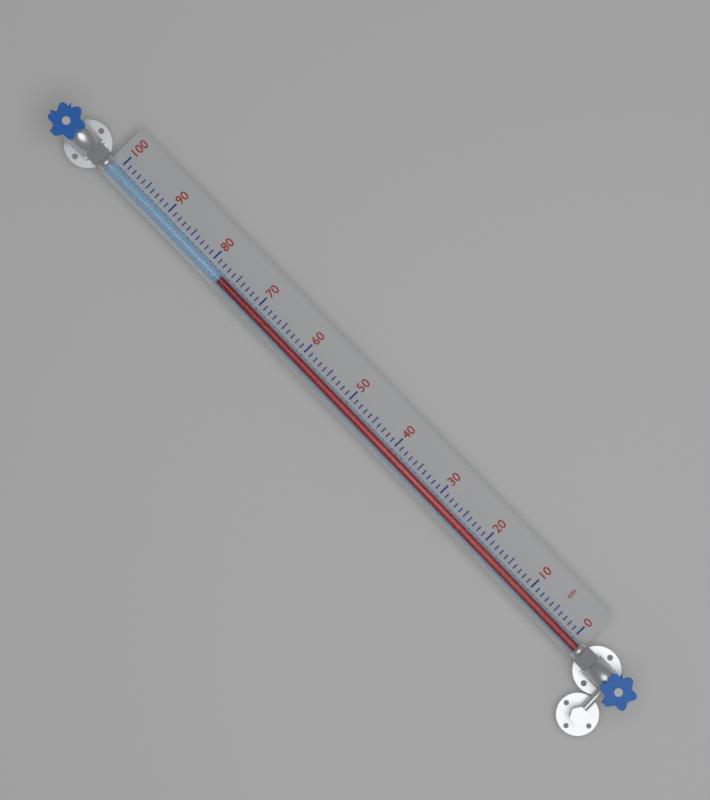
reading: 77 cm
